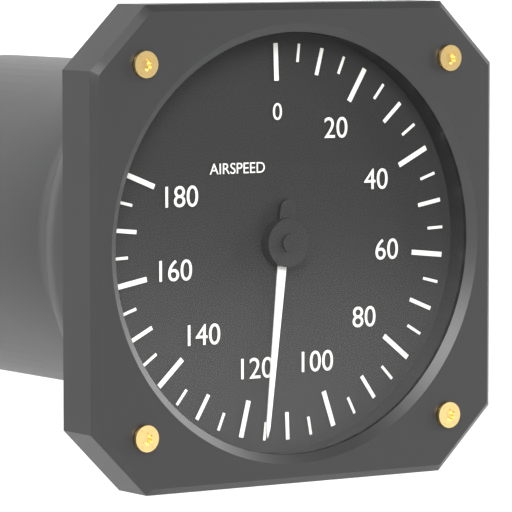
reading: 115 (no unit)
